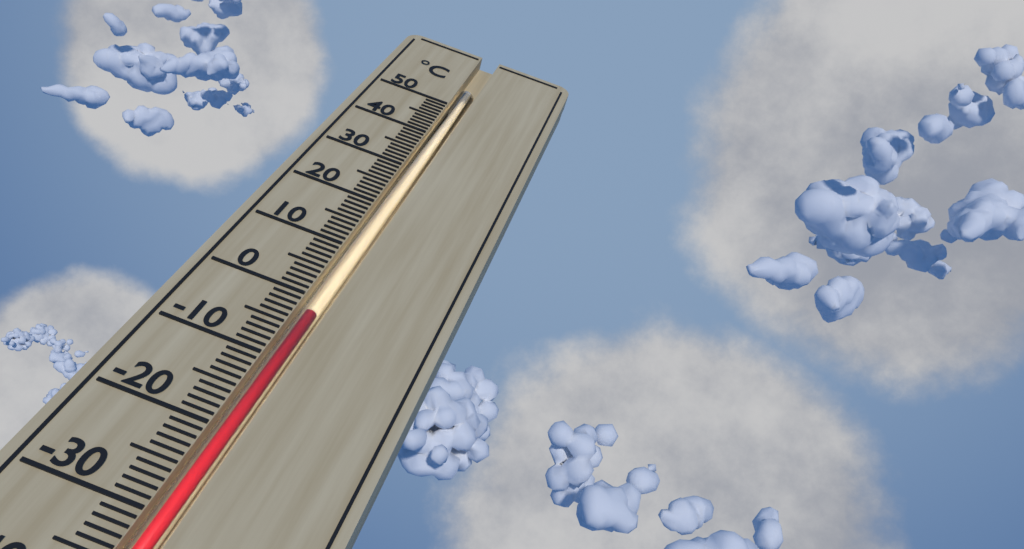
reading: -2 °C
